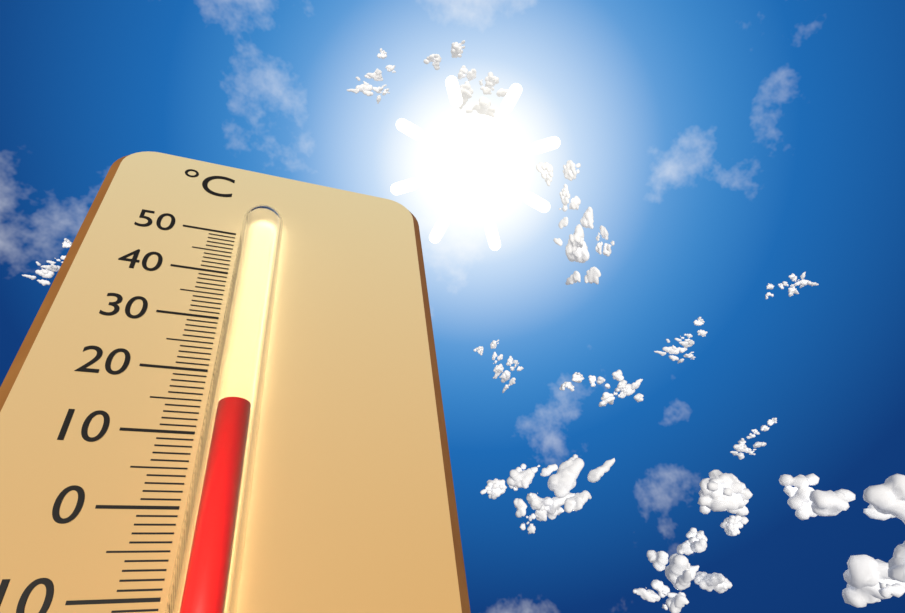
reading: 13 °C
